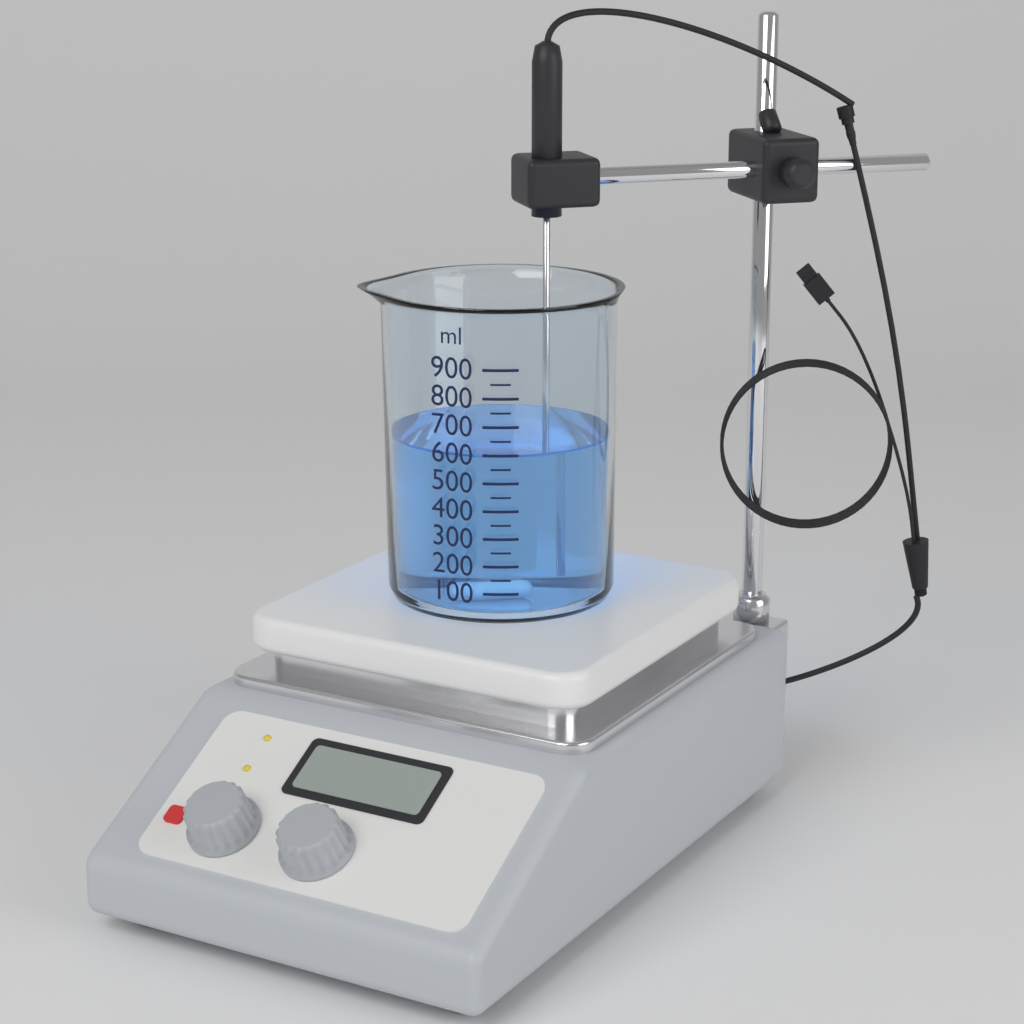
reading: 600 ml
